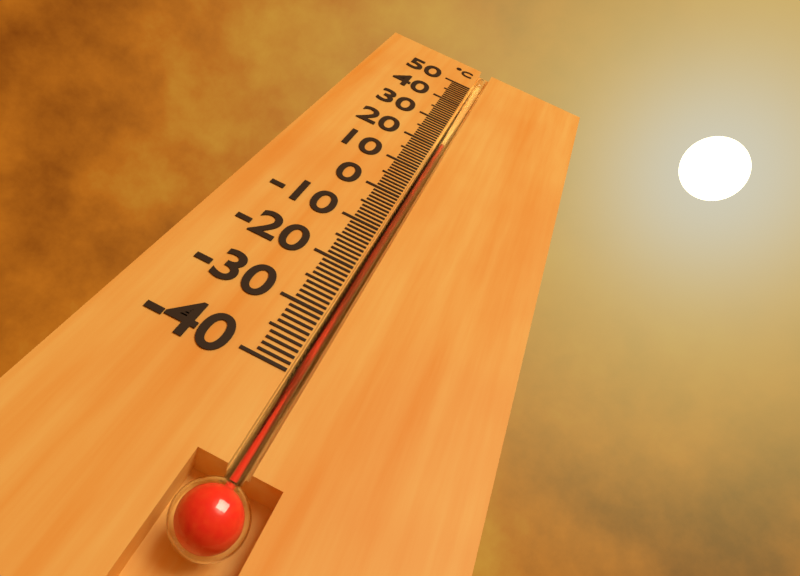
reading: 21 °C
